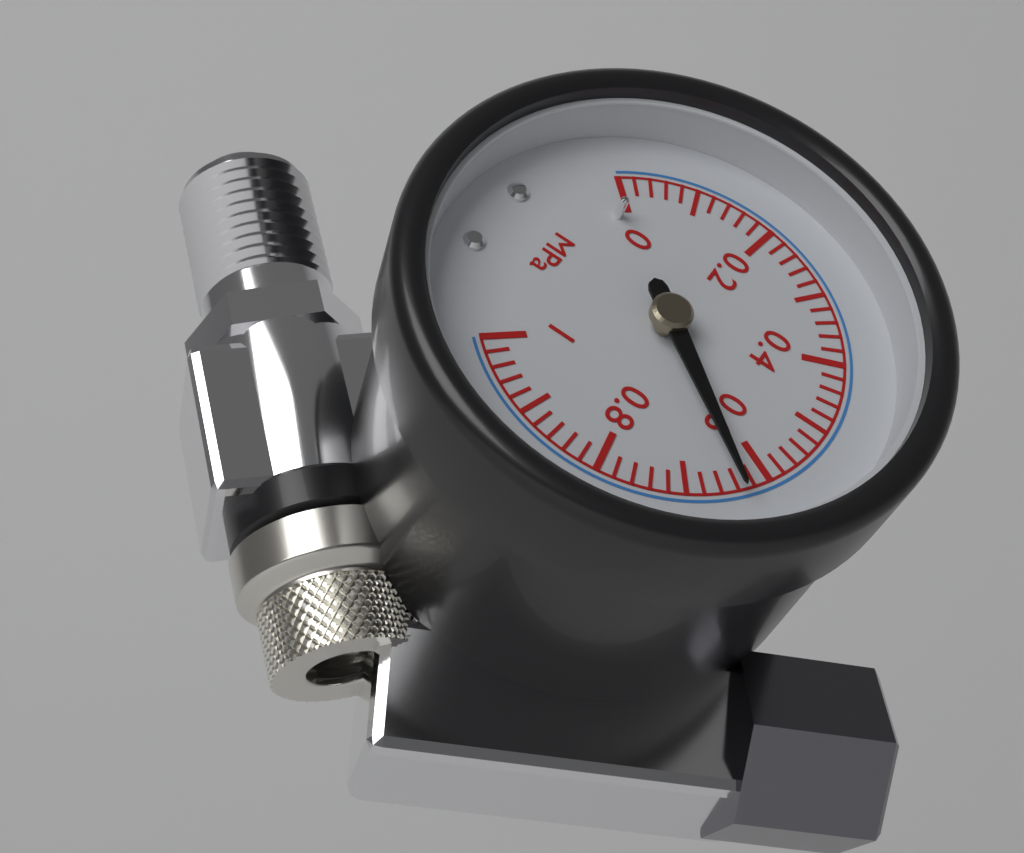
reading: 0.64 MPa
